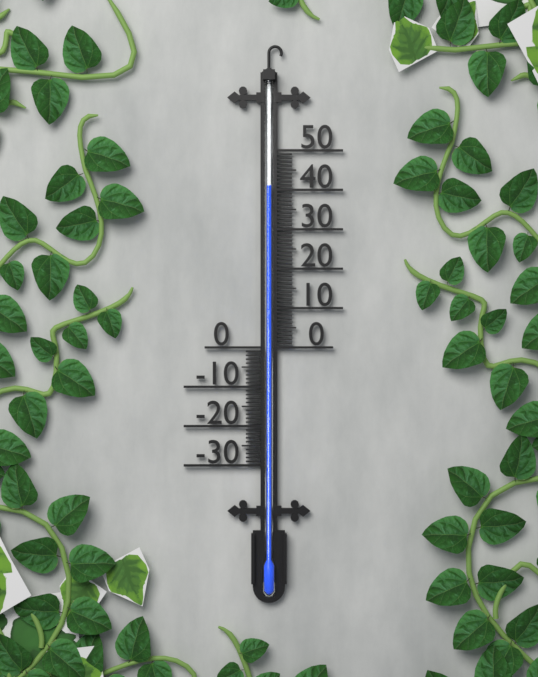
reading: 41 (no unit)
